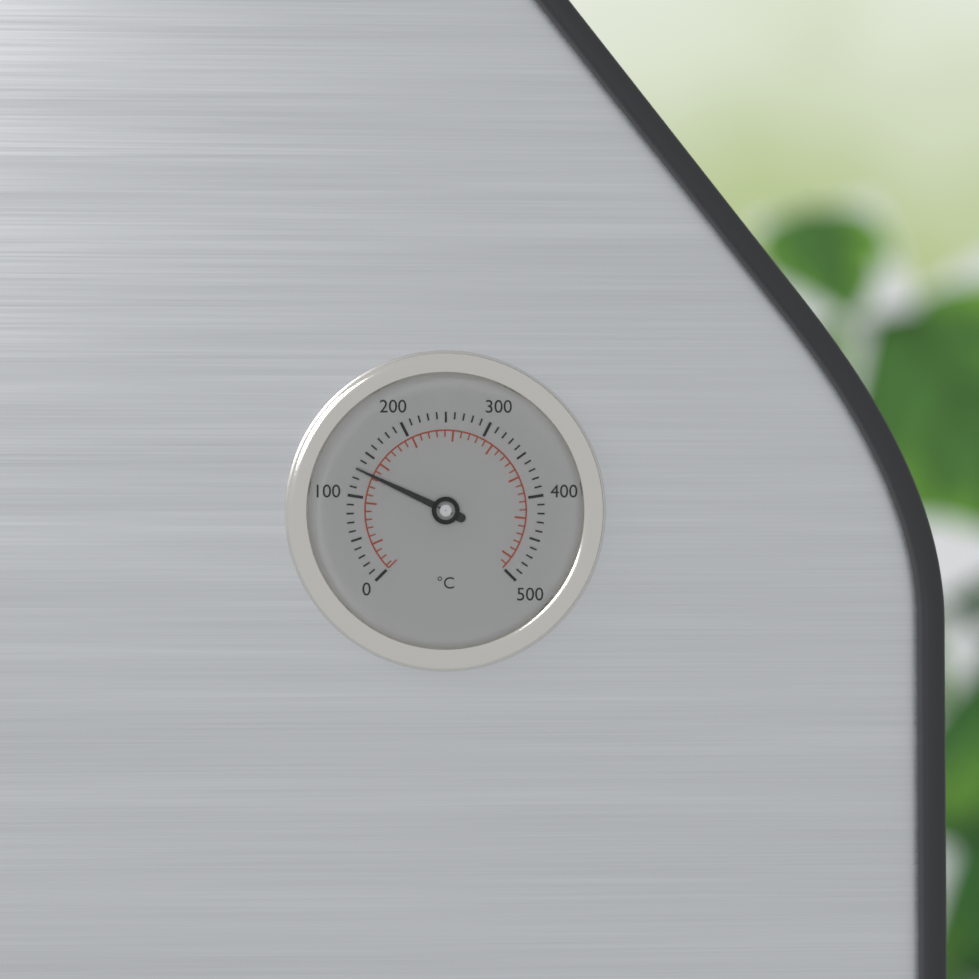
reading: 130 °C
